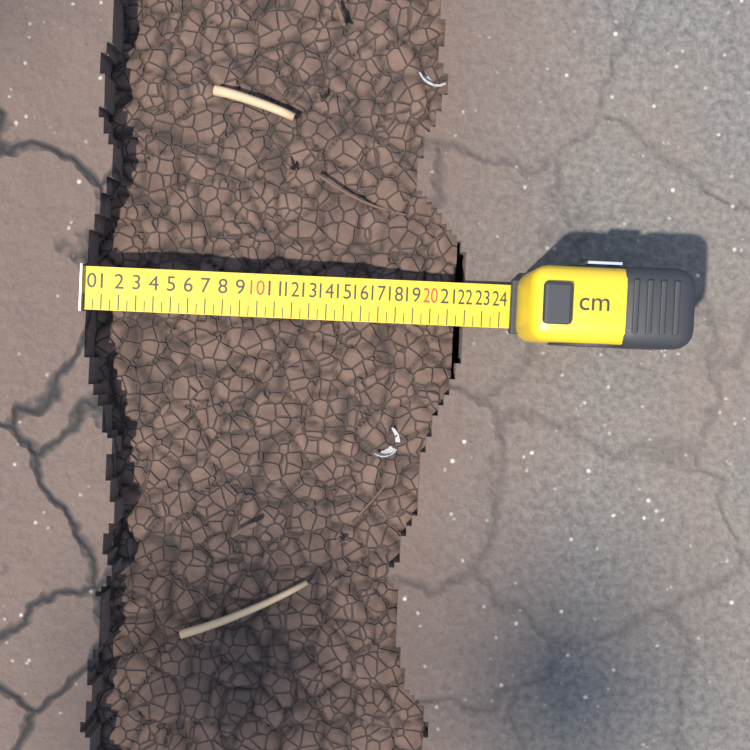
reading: 21.5 cm
